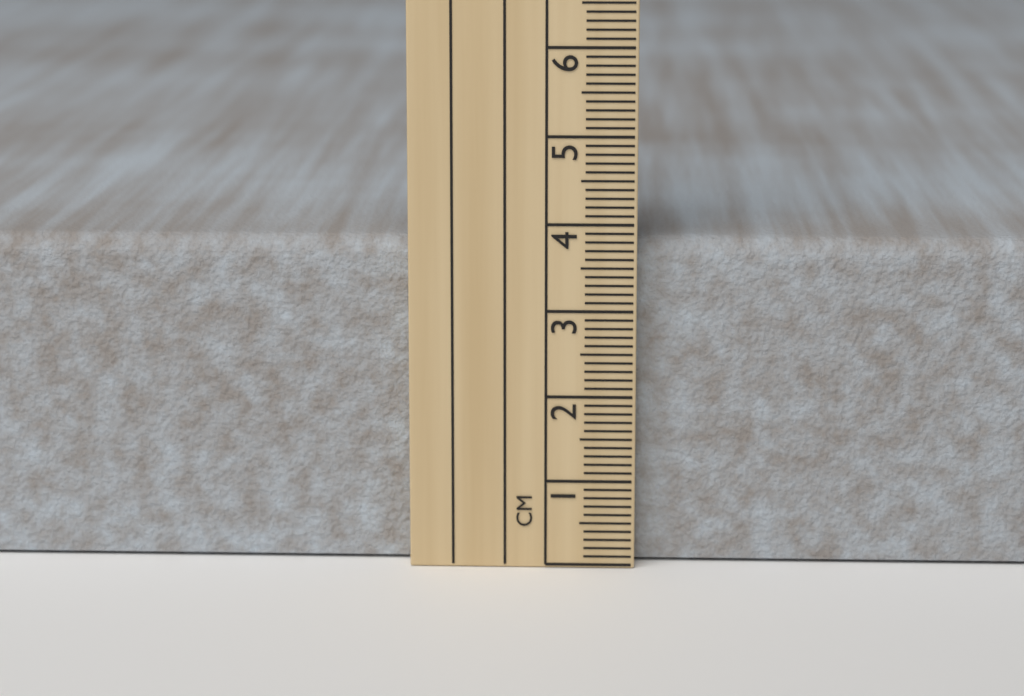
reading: 3.8 cm
